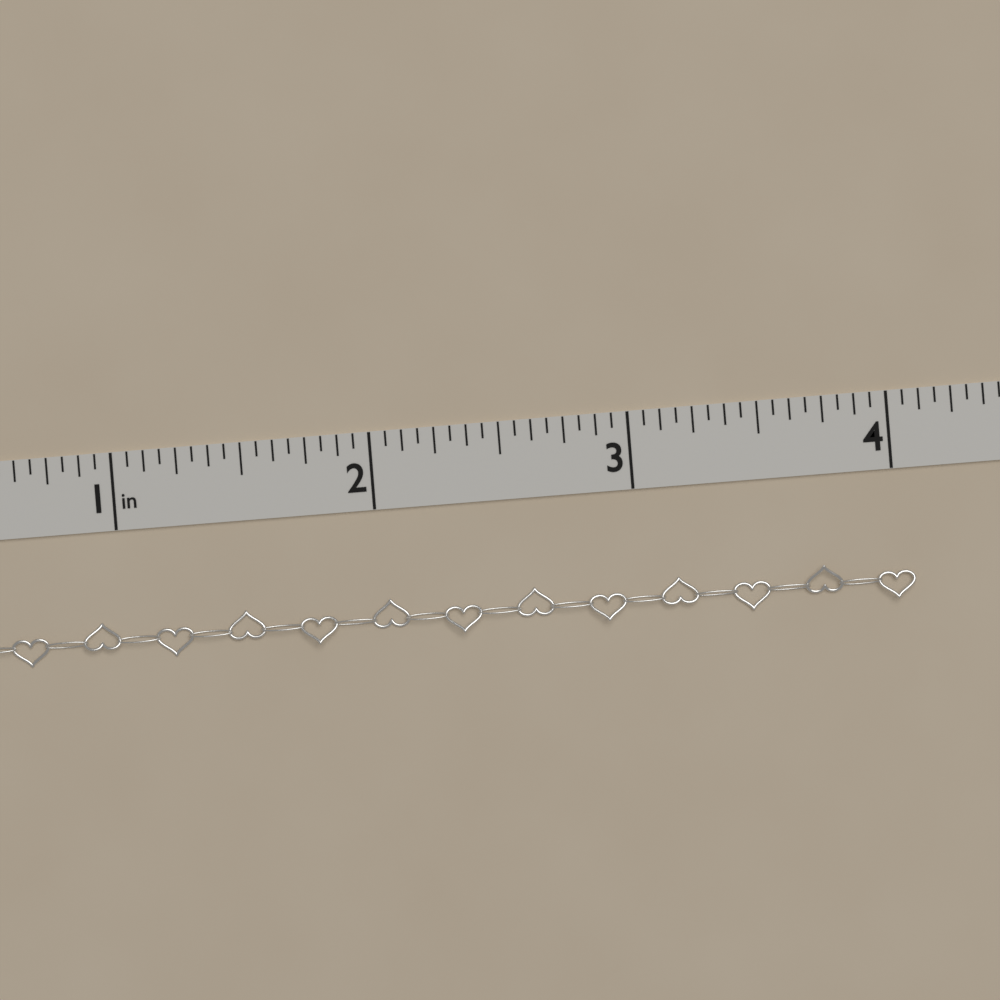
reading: 4.0625 in
